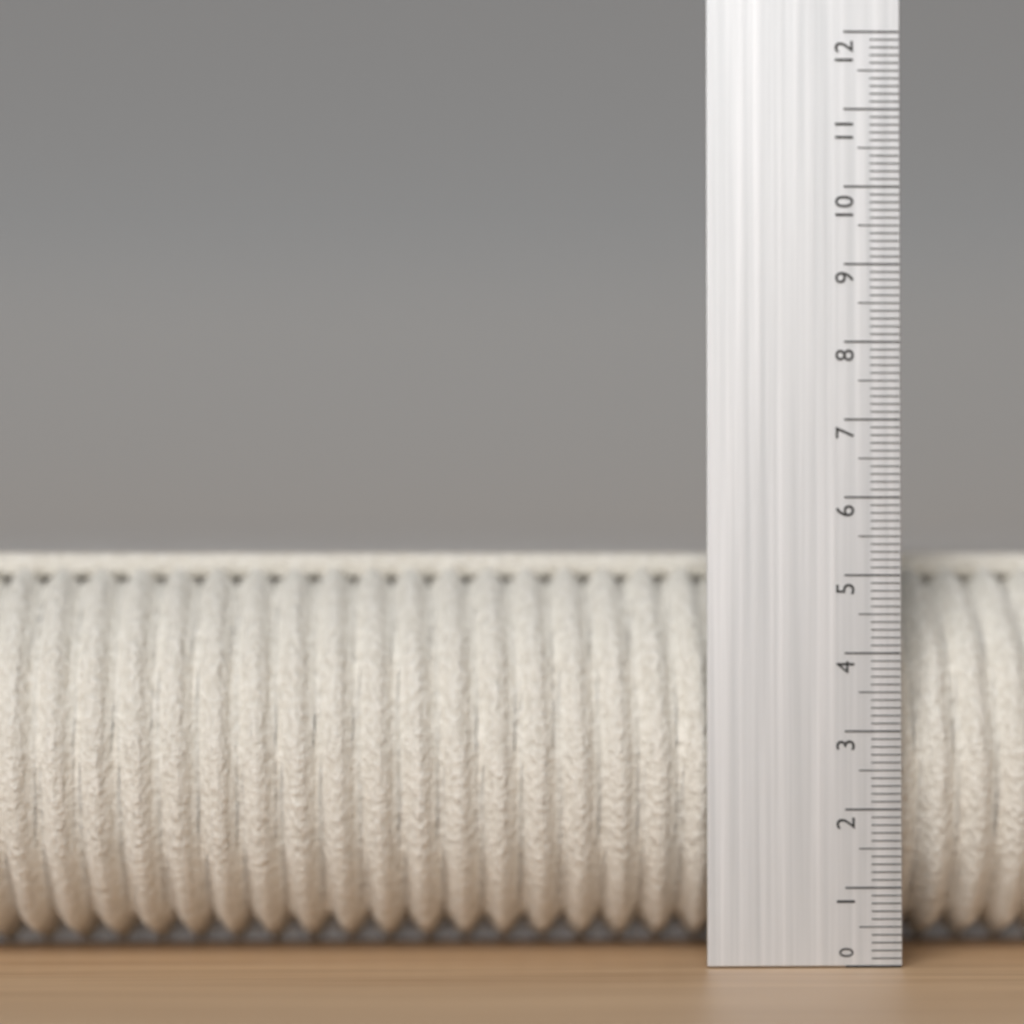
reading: 5.3 (no unit)
